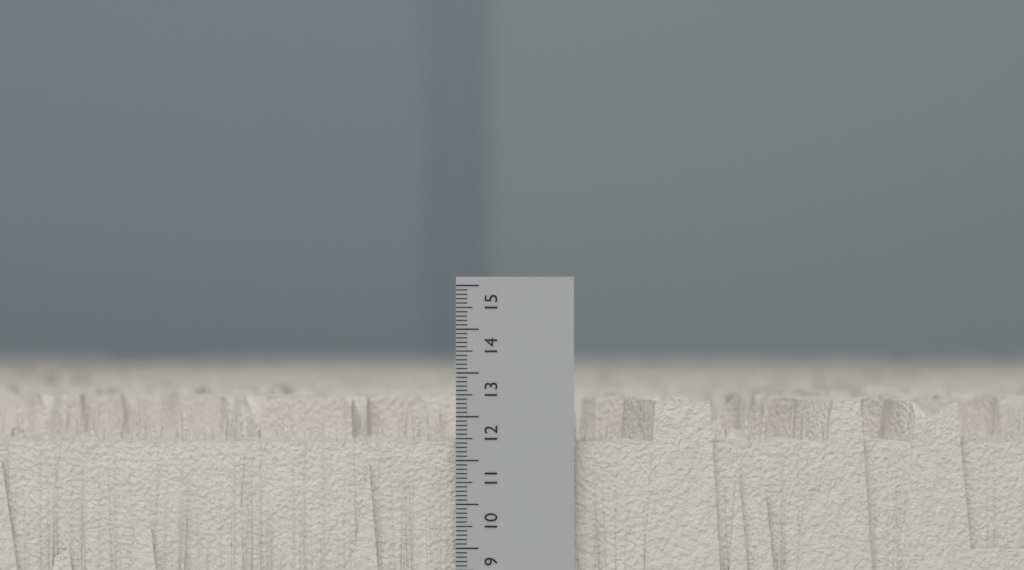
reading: 12.4 cm
